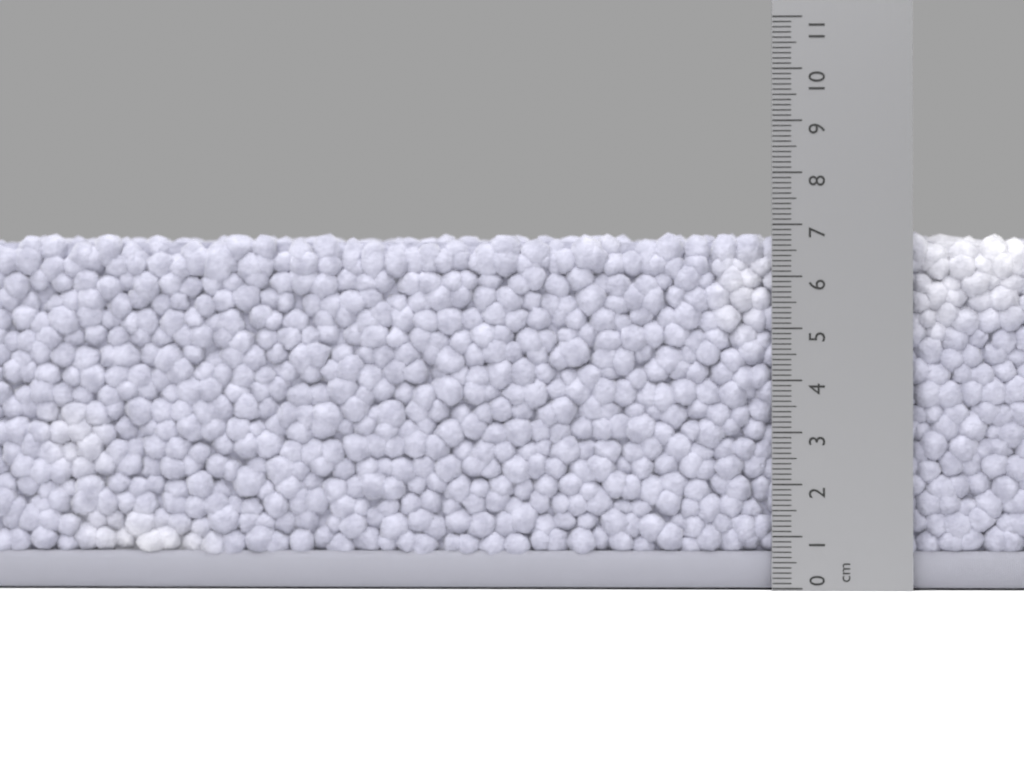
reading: 6.9 cm
